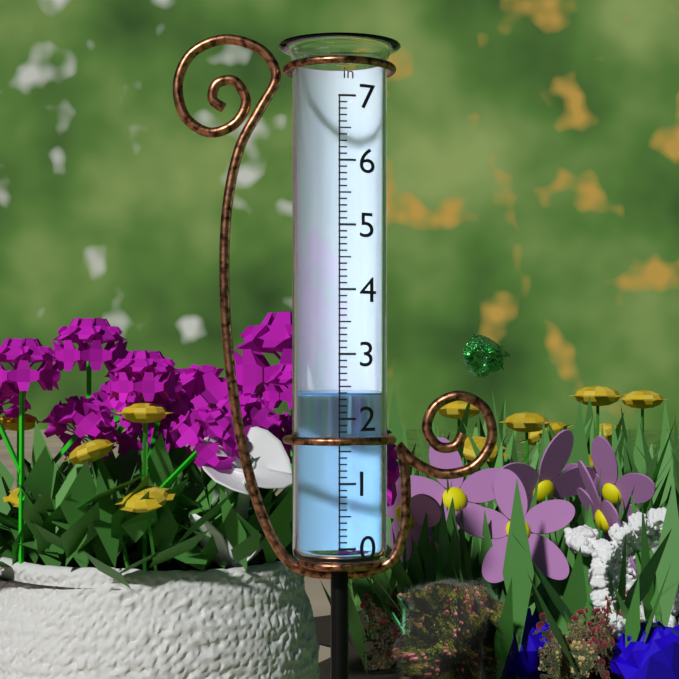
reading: 2.4 in
